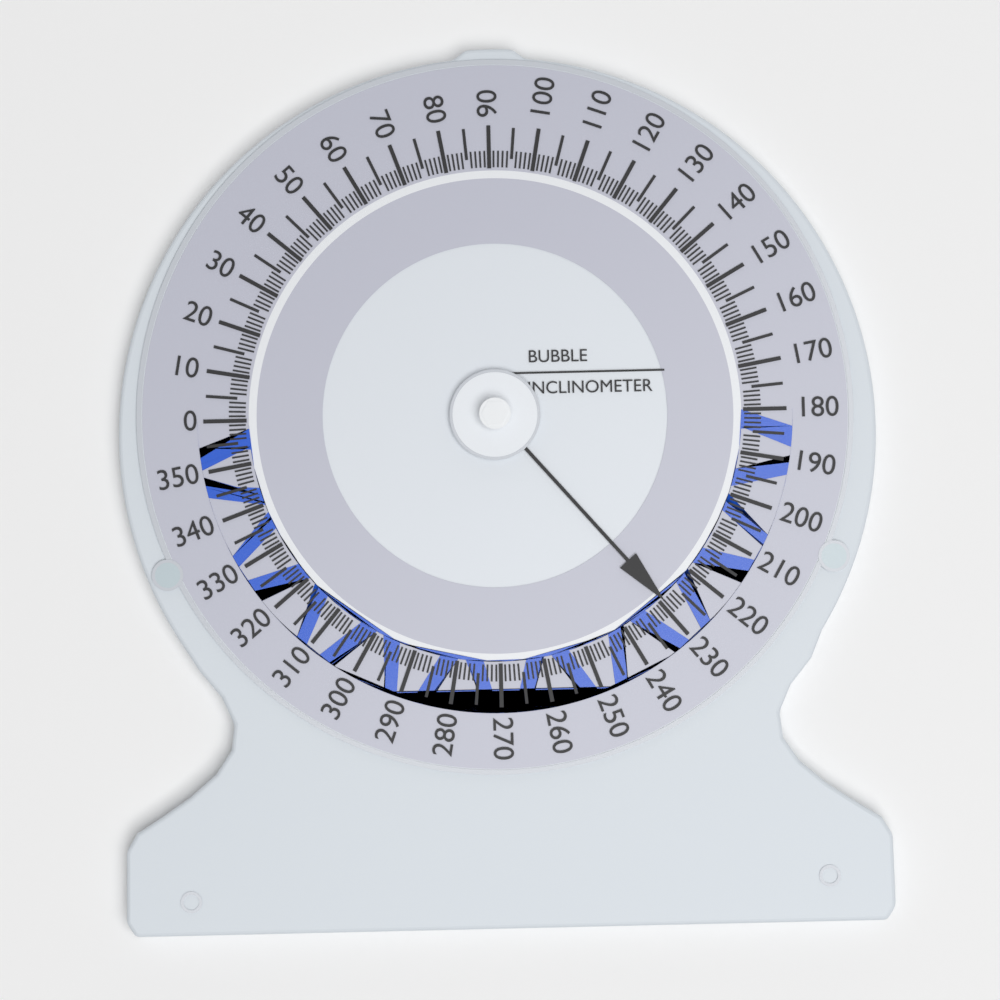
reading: 229 (no unit)
